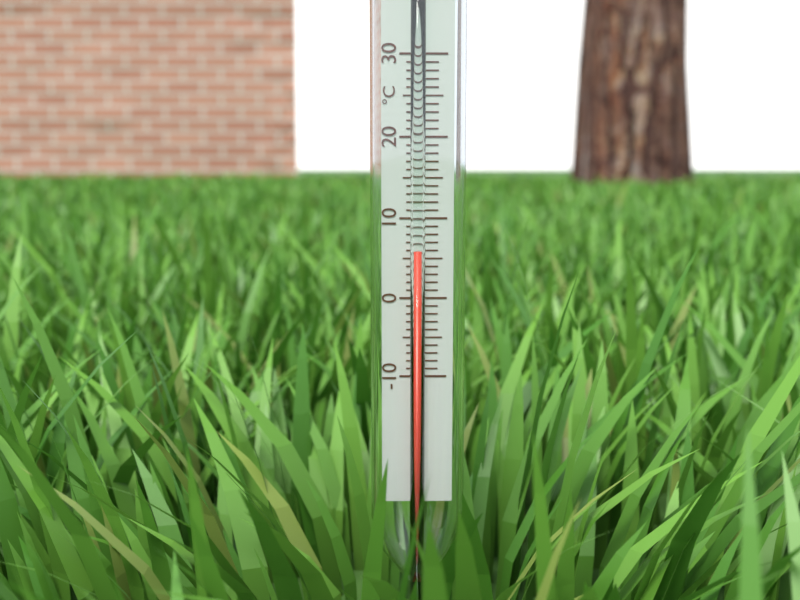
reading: 6 °C
